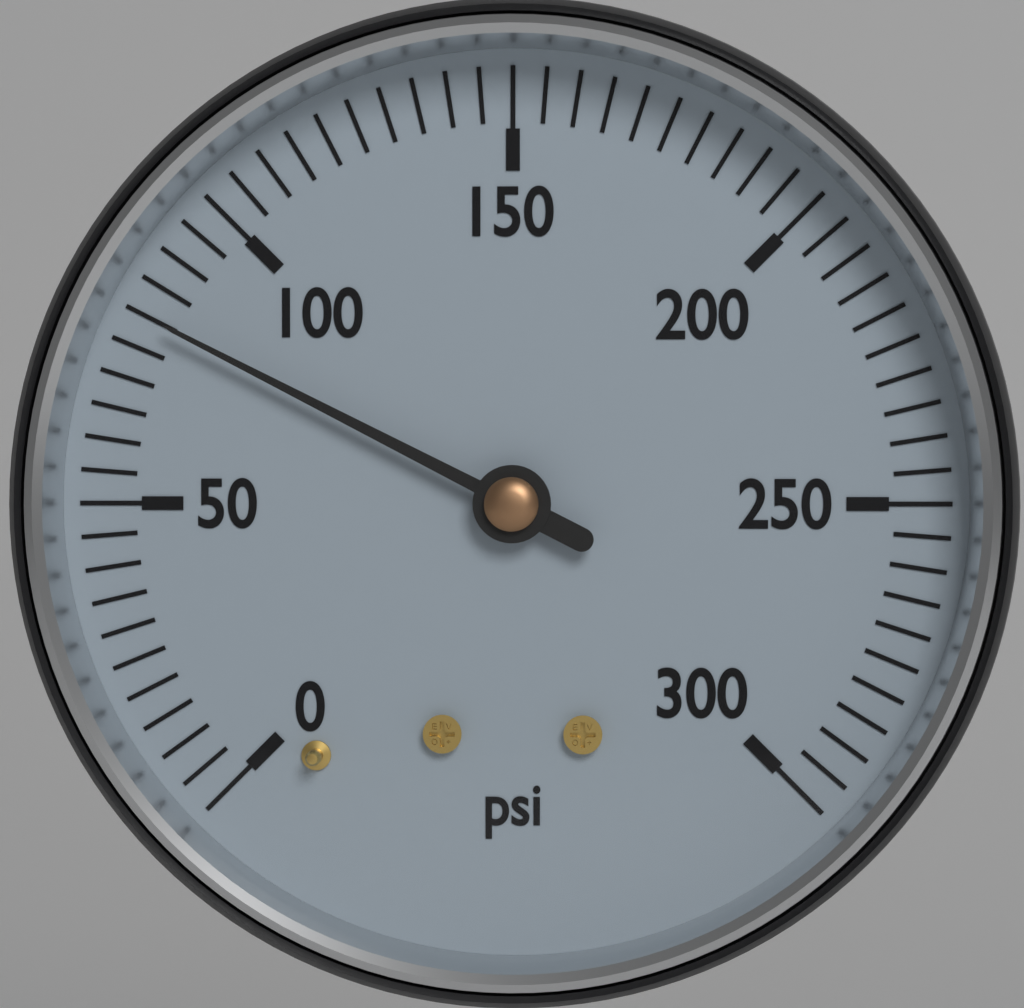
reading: 80 psi
